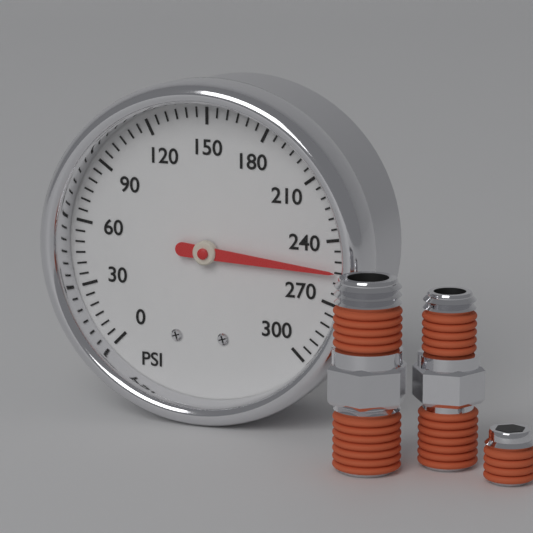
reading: 255 psi
